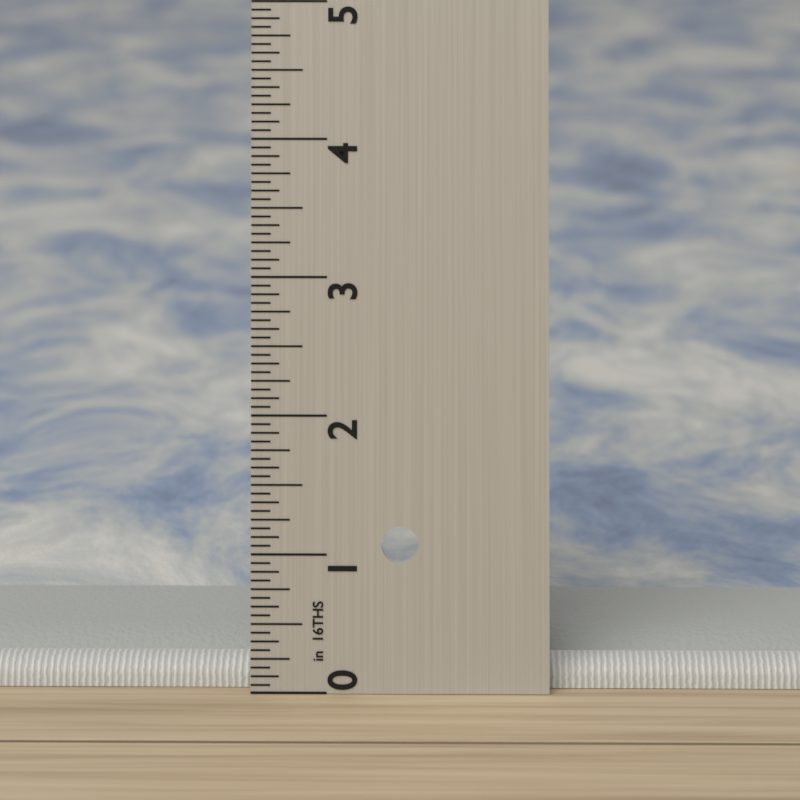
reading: 0.2500 in
